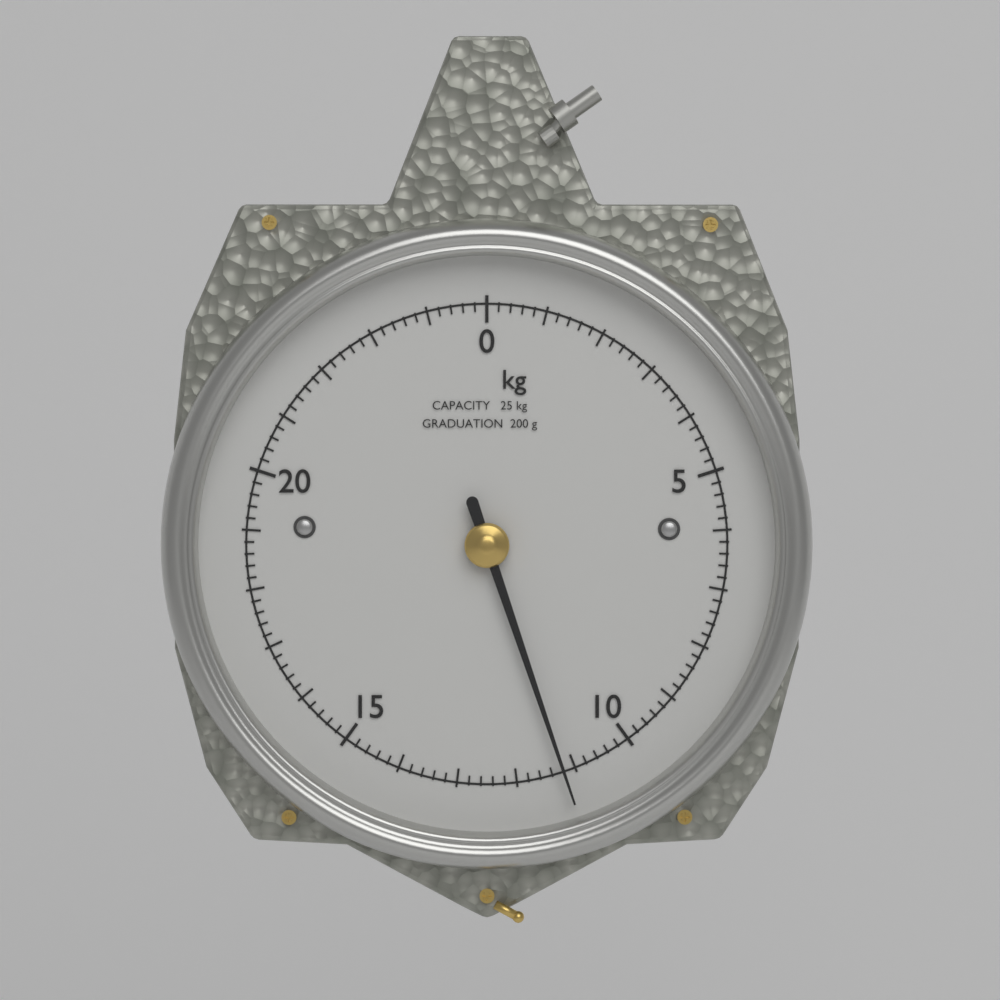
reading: 11.2 kg
